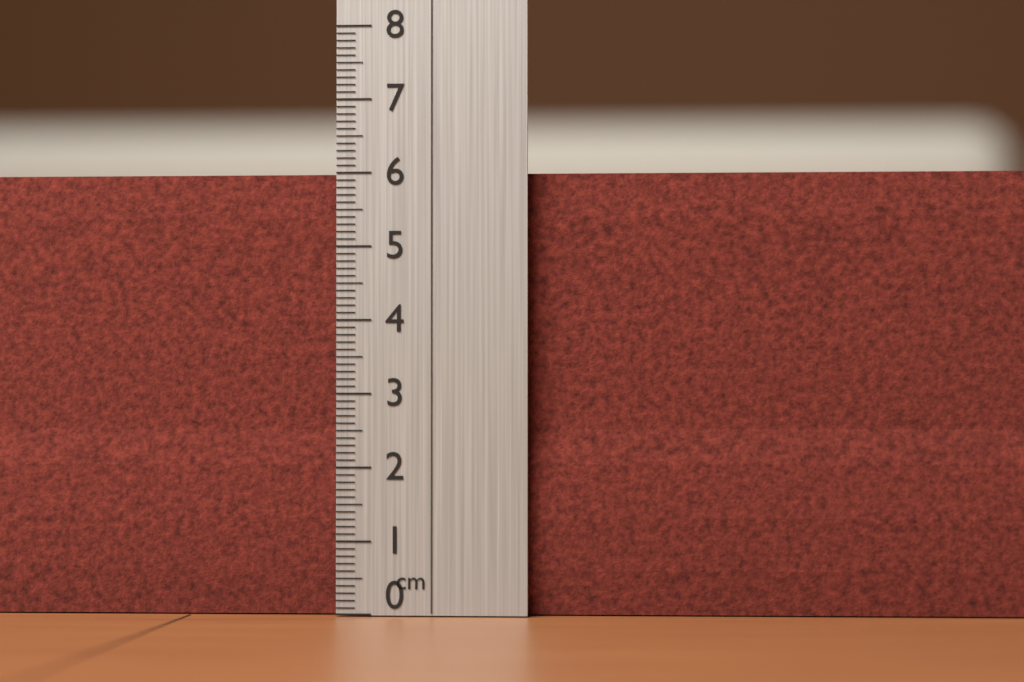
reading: 6.0 cm
